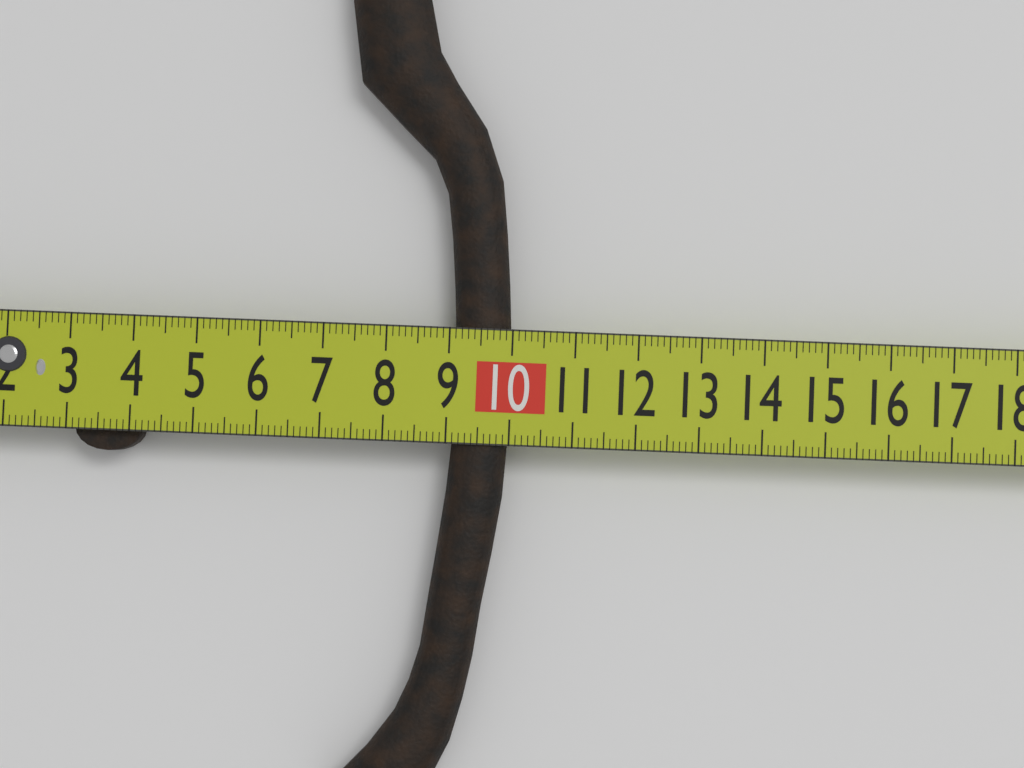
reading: 10.0 cm
